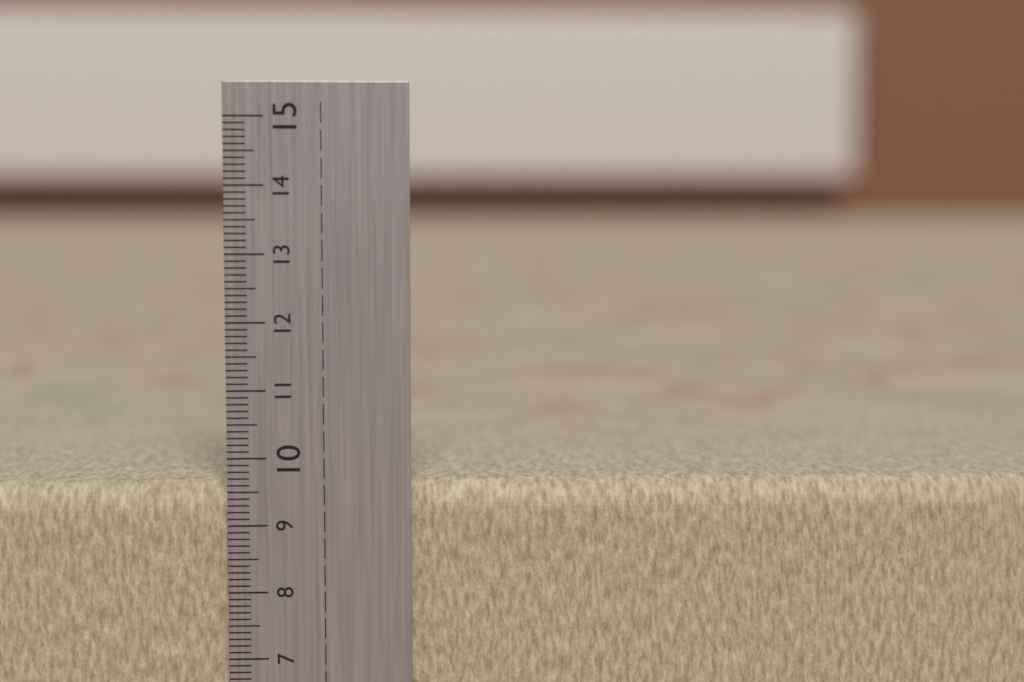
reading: 9.6 cm
